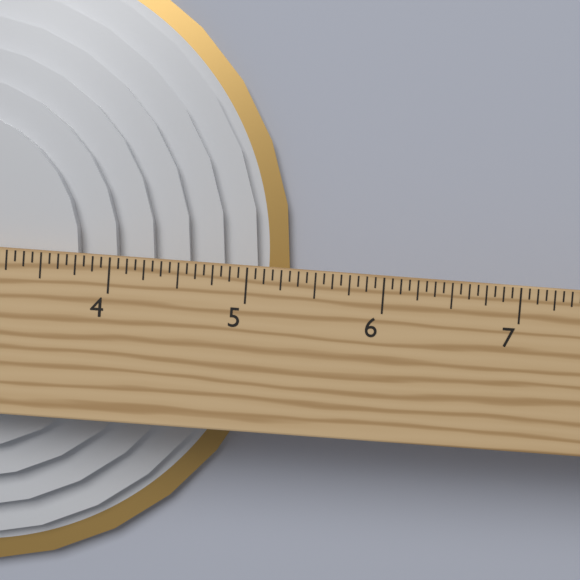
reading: 5.3125 in
